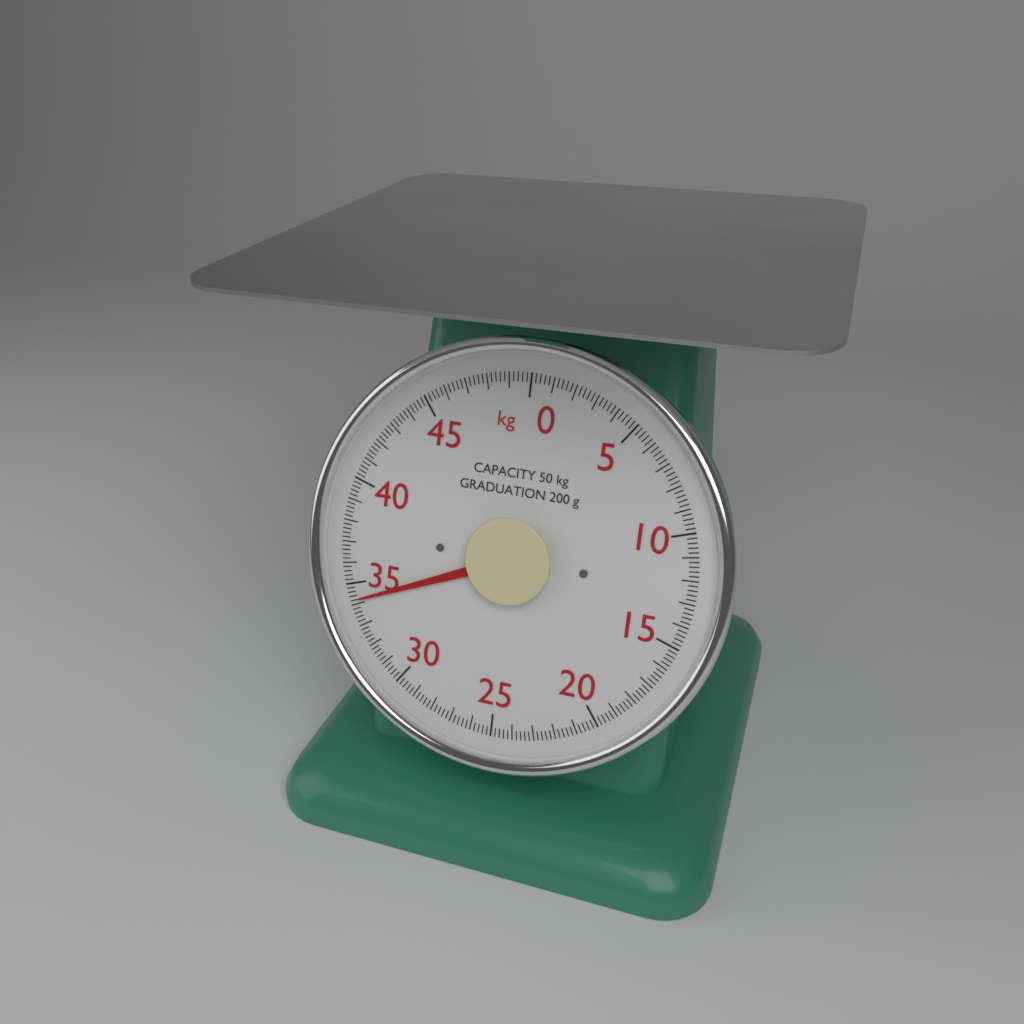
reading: 34.2 kg
